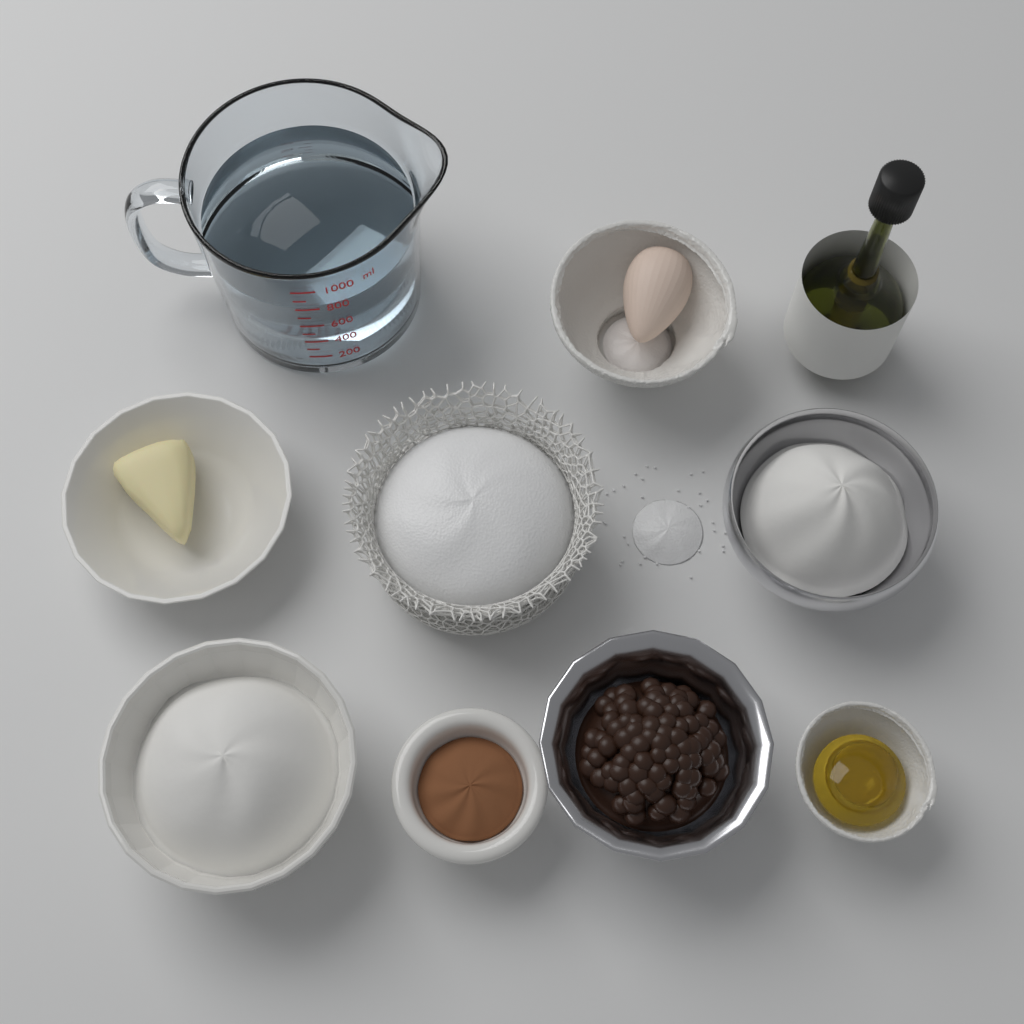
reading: 800 ml
